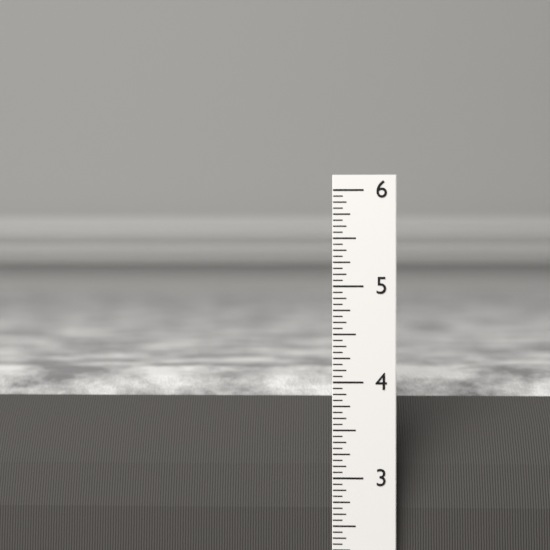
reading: 4.0000 in
